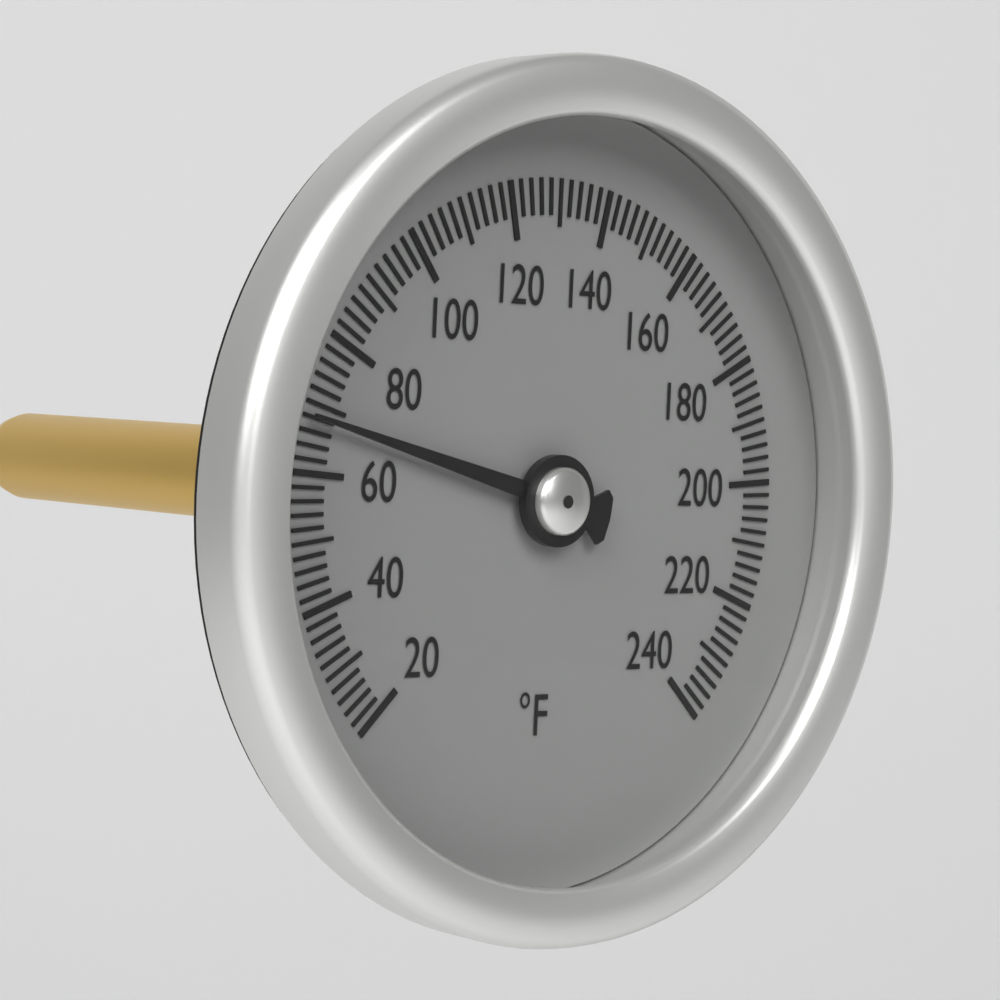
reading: 68 °F
